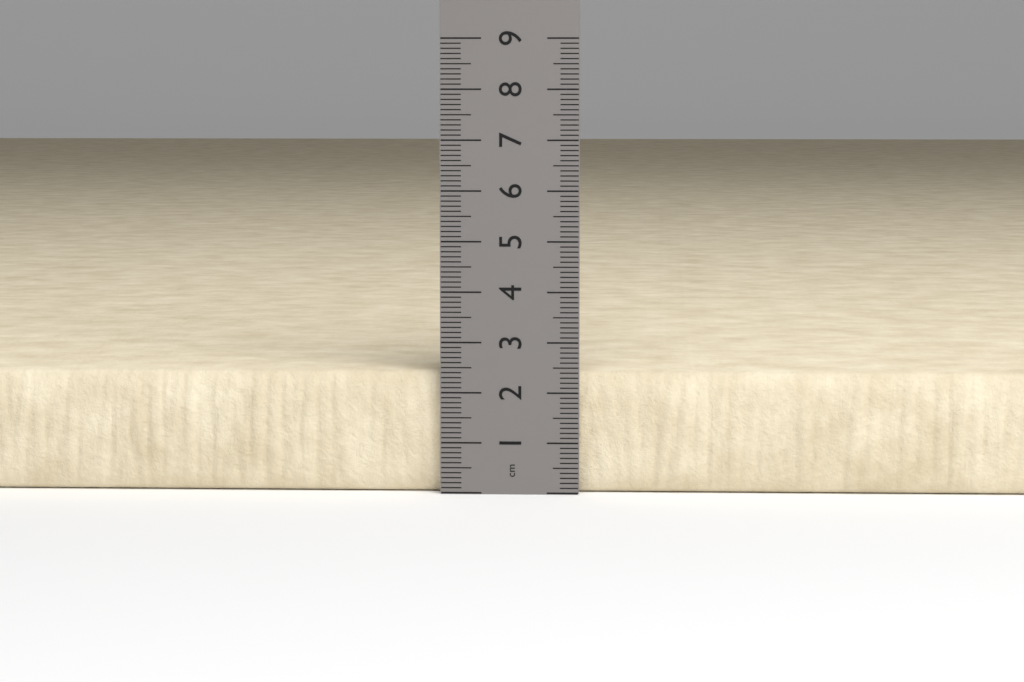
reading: 2.4 cm
